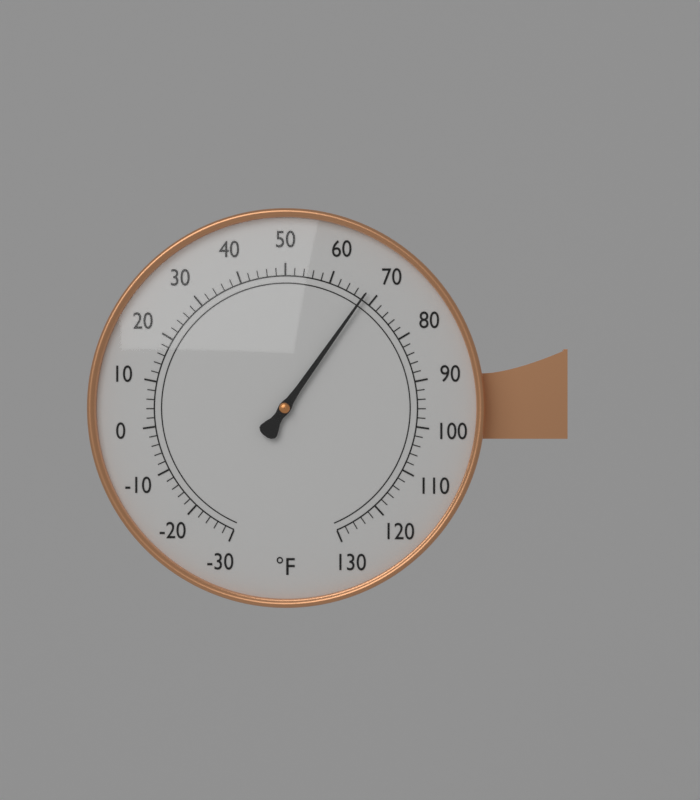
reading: 68 °F
